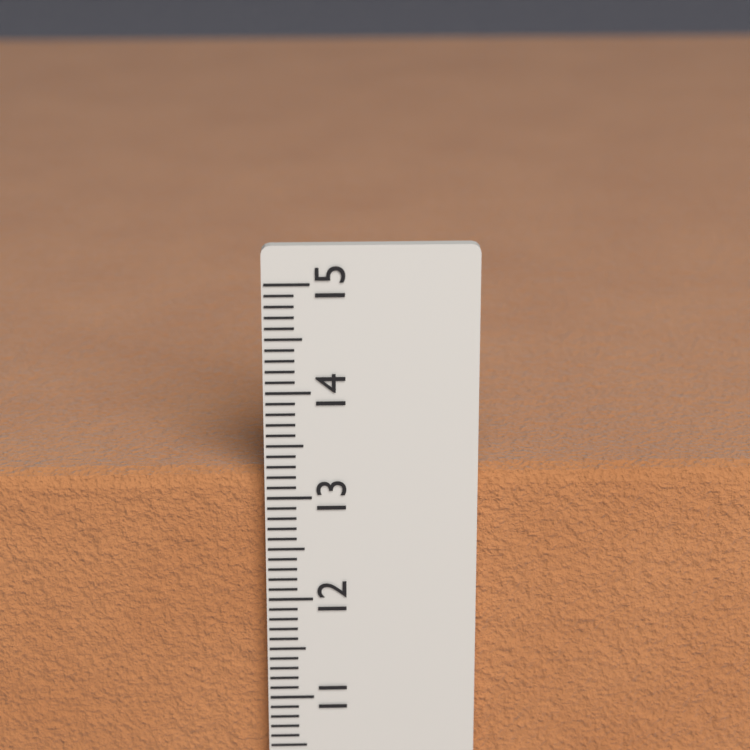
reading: 13.2 cm
